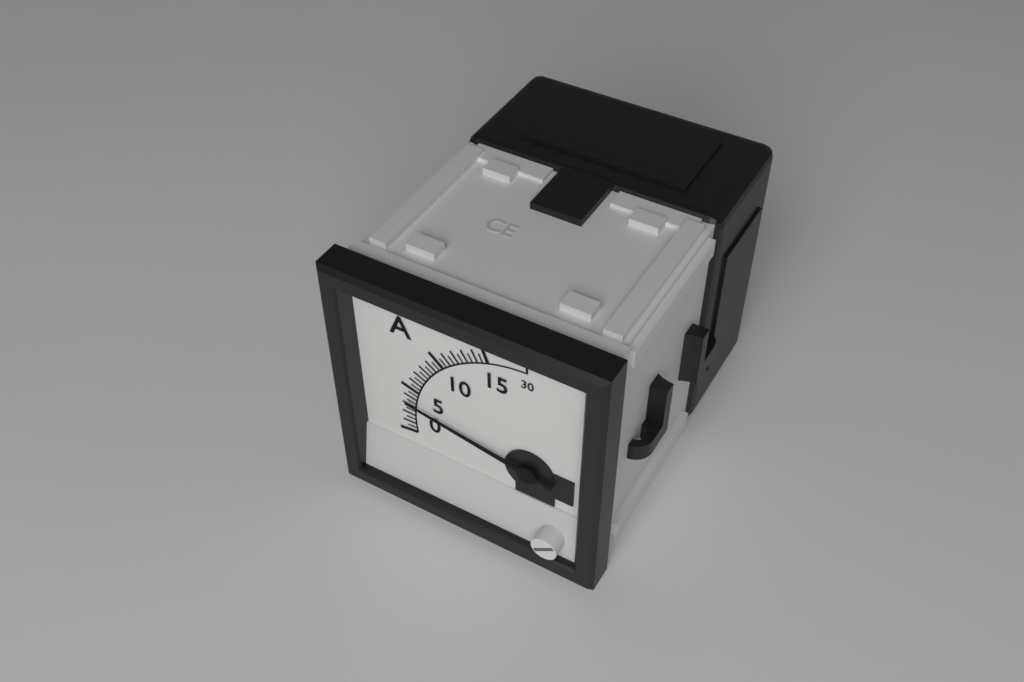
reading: 3.5 A
